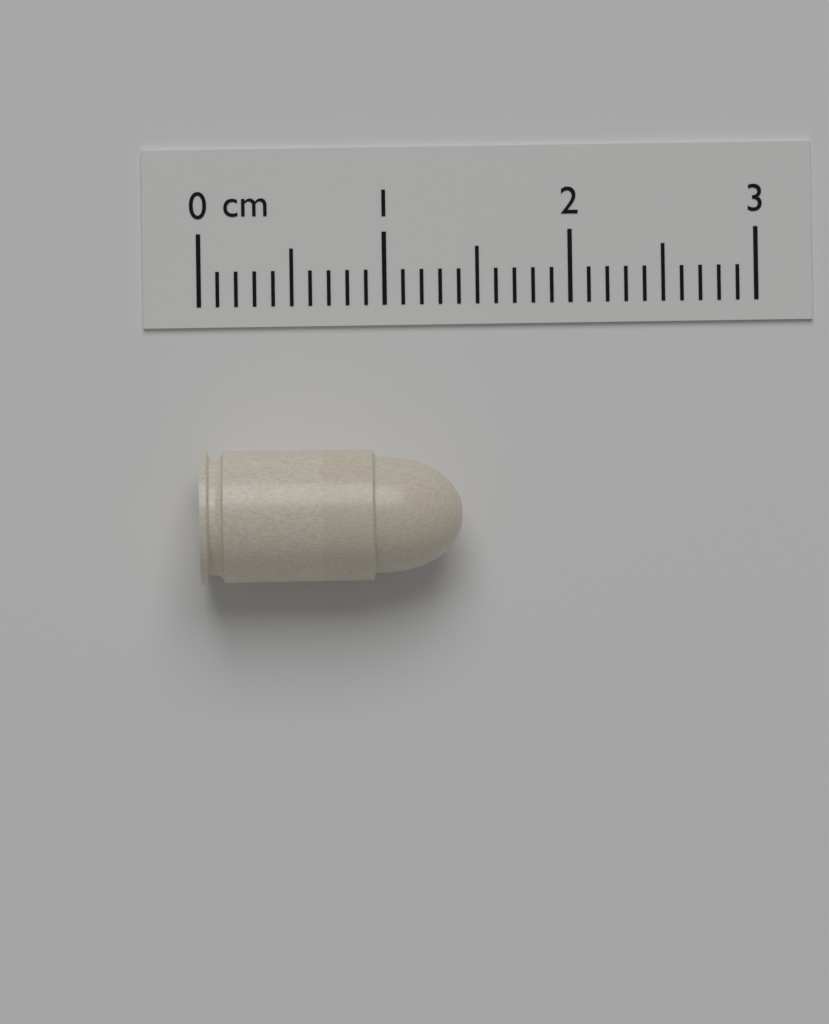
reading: 1.4 cm
